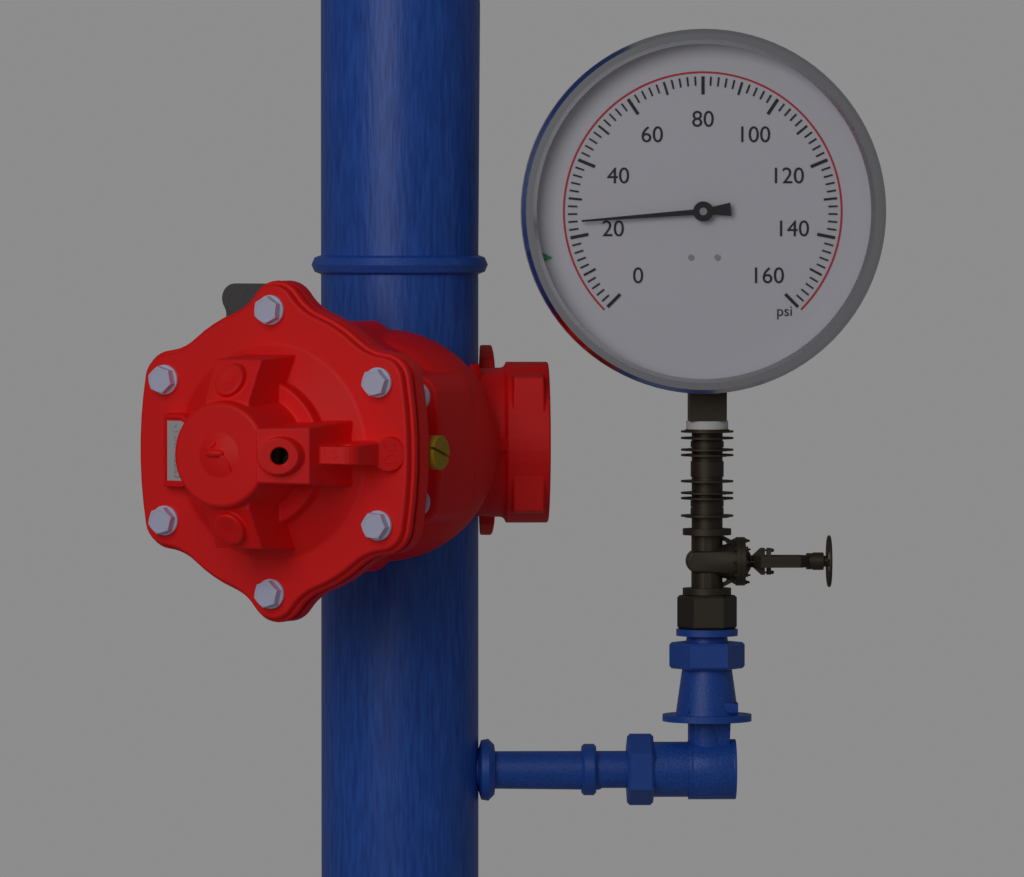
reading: 24 psi
